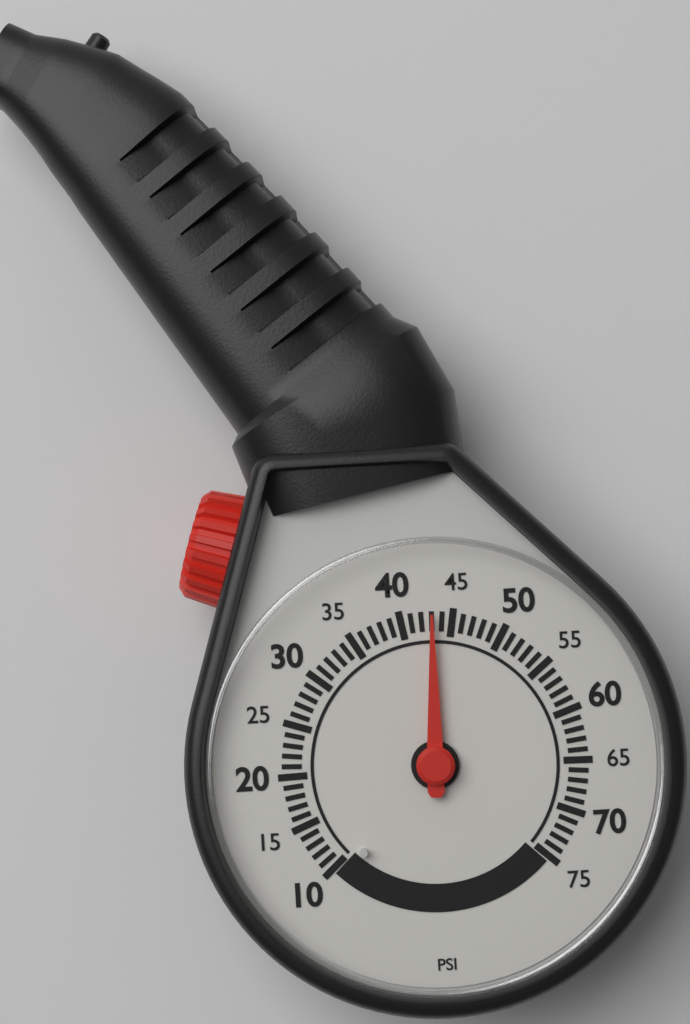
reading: 43 psi
